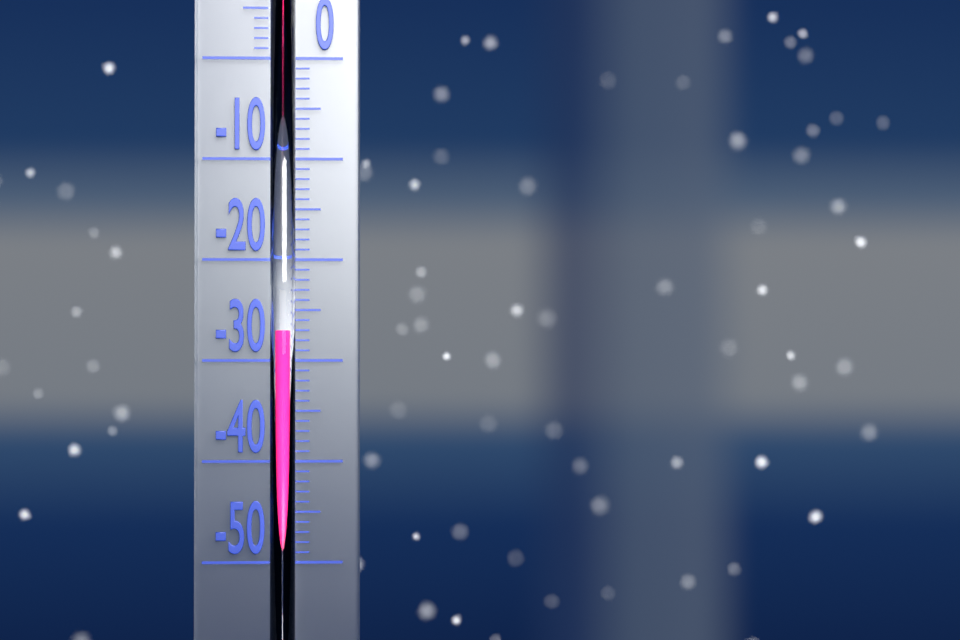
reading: -27 °C
